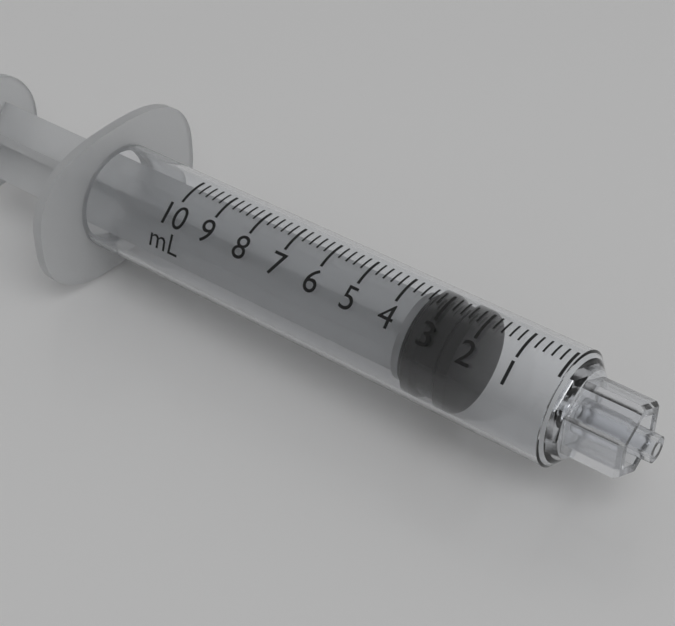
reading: 2.2 mL
